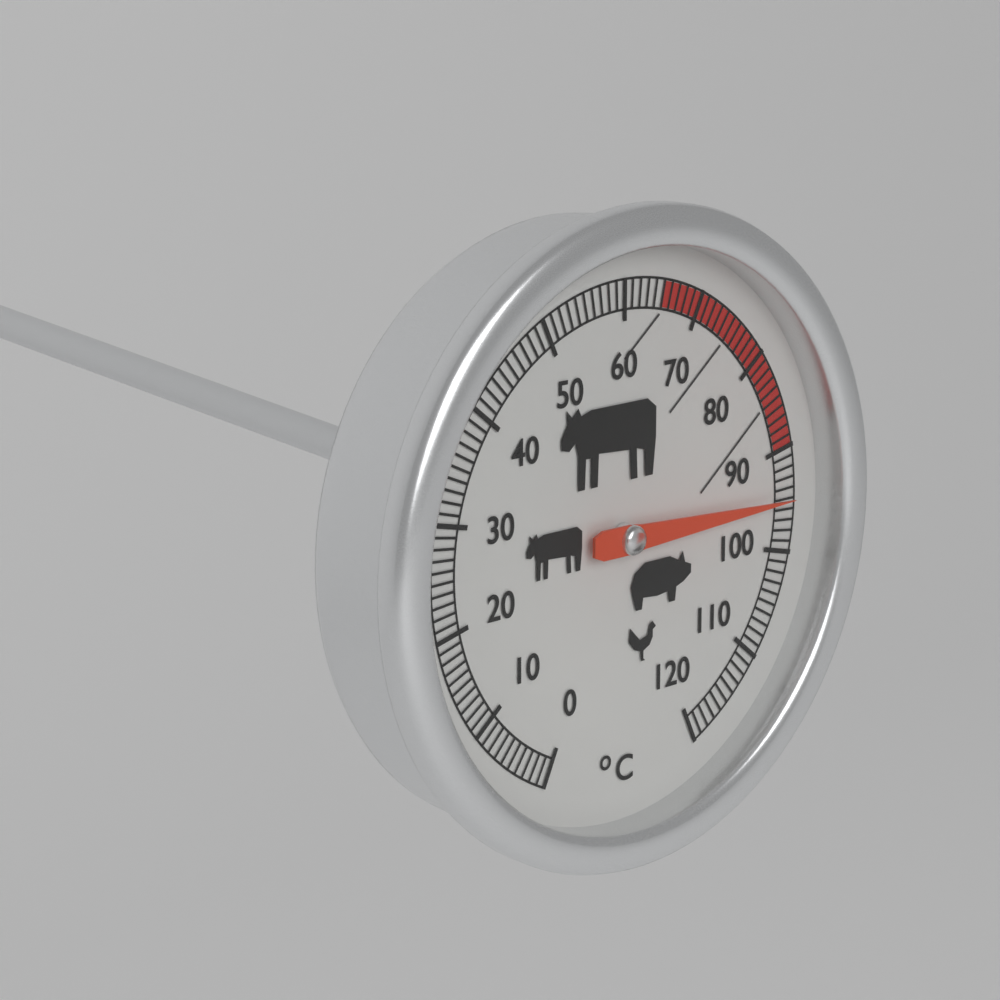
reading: 95 °C
